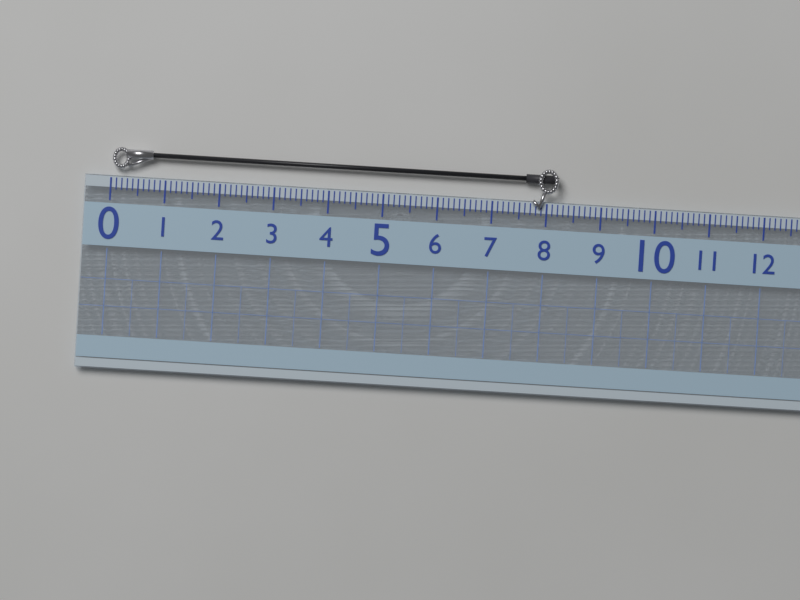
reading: 8.2 (no unit)
